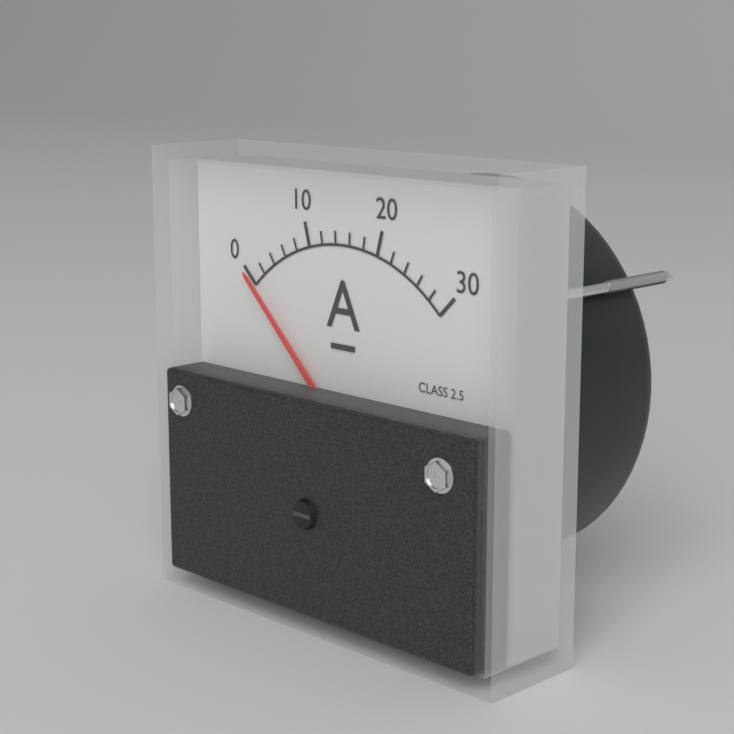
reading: 0 A
